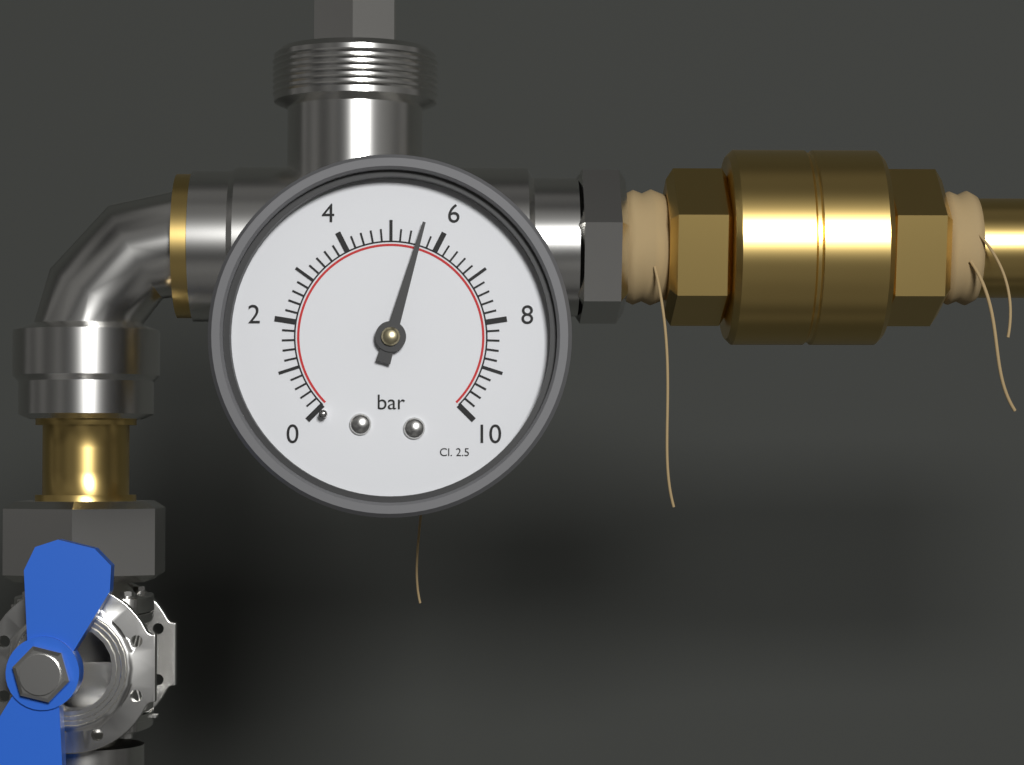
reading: 5.6 bar
